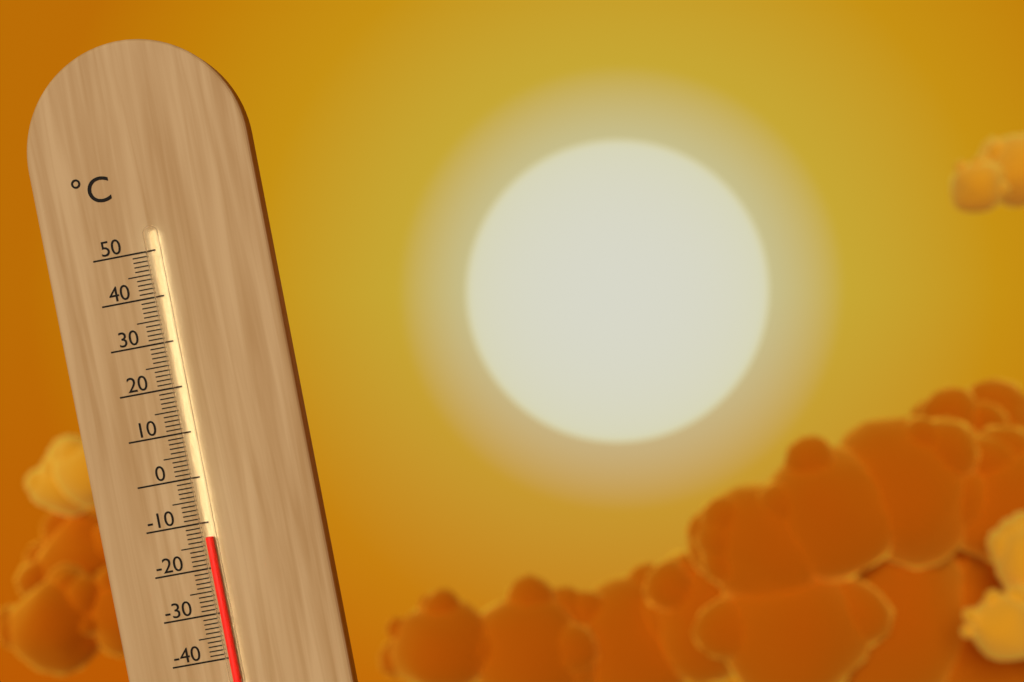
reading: -13 °C
